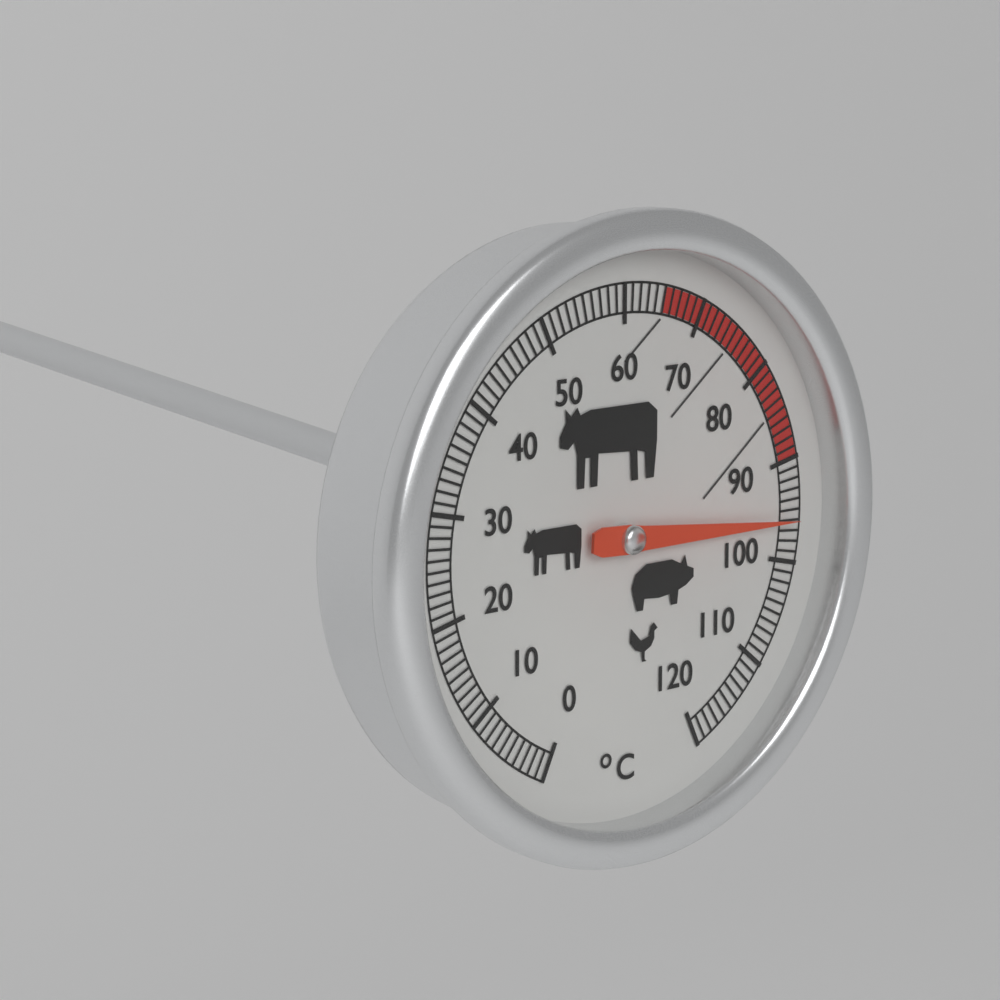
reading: 96 °C
